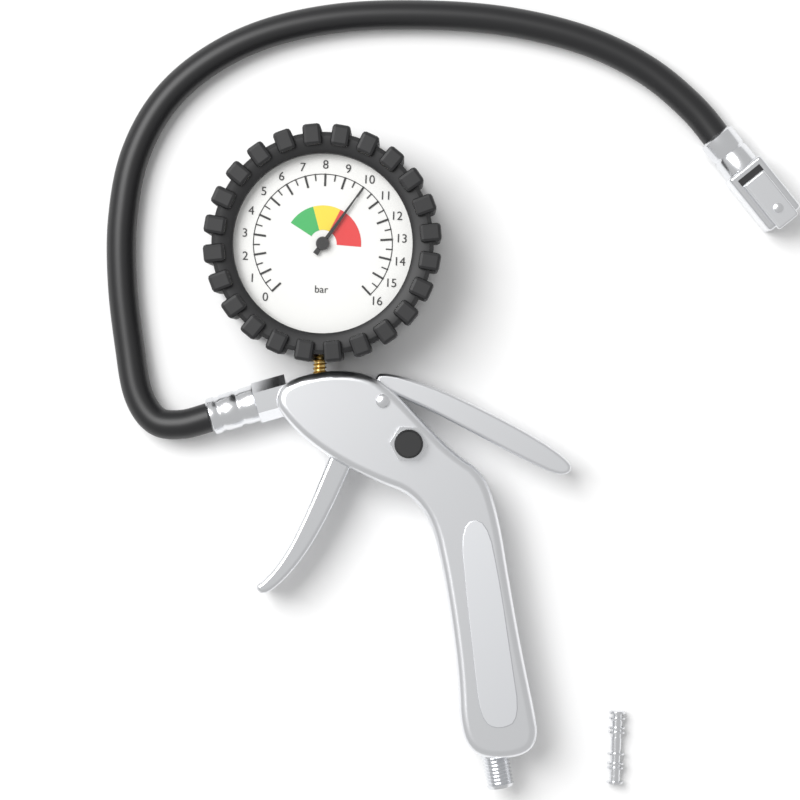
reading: 10.0 bar
